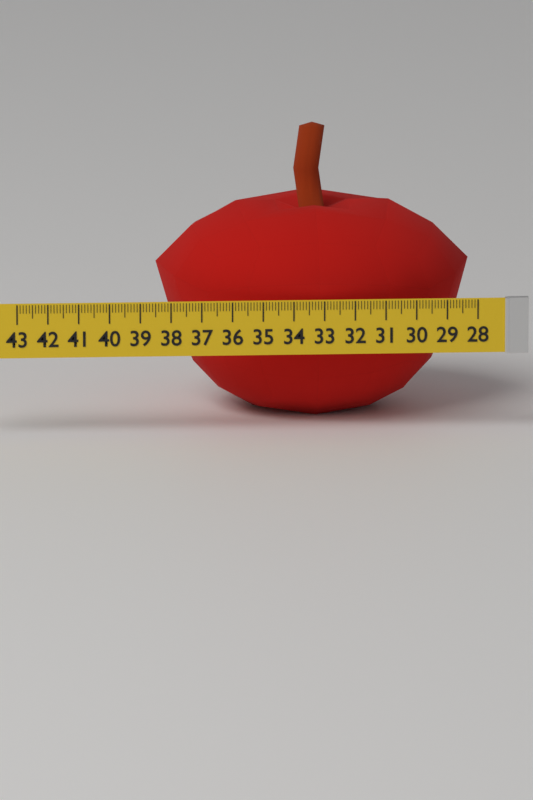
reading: 38.3 (no unit)
